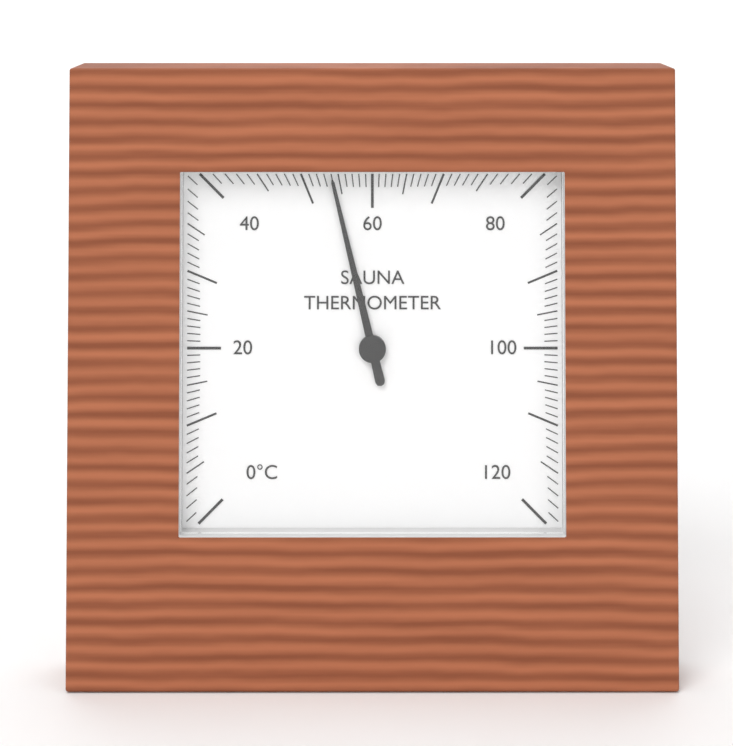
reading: 54 °C
